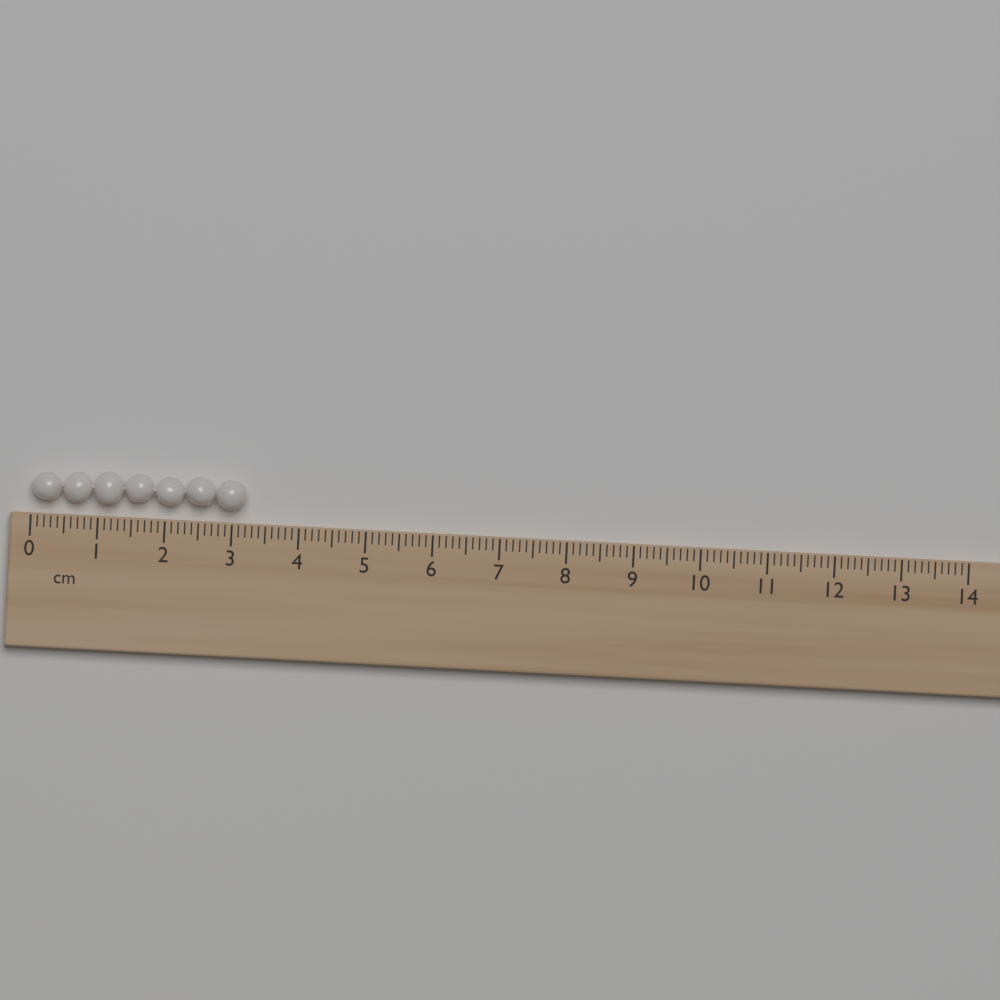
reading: 3.2 cm
